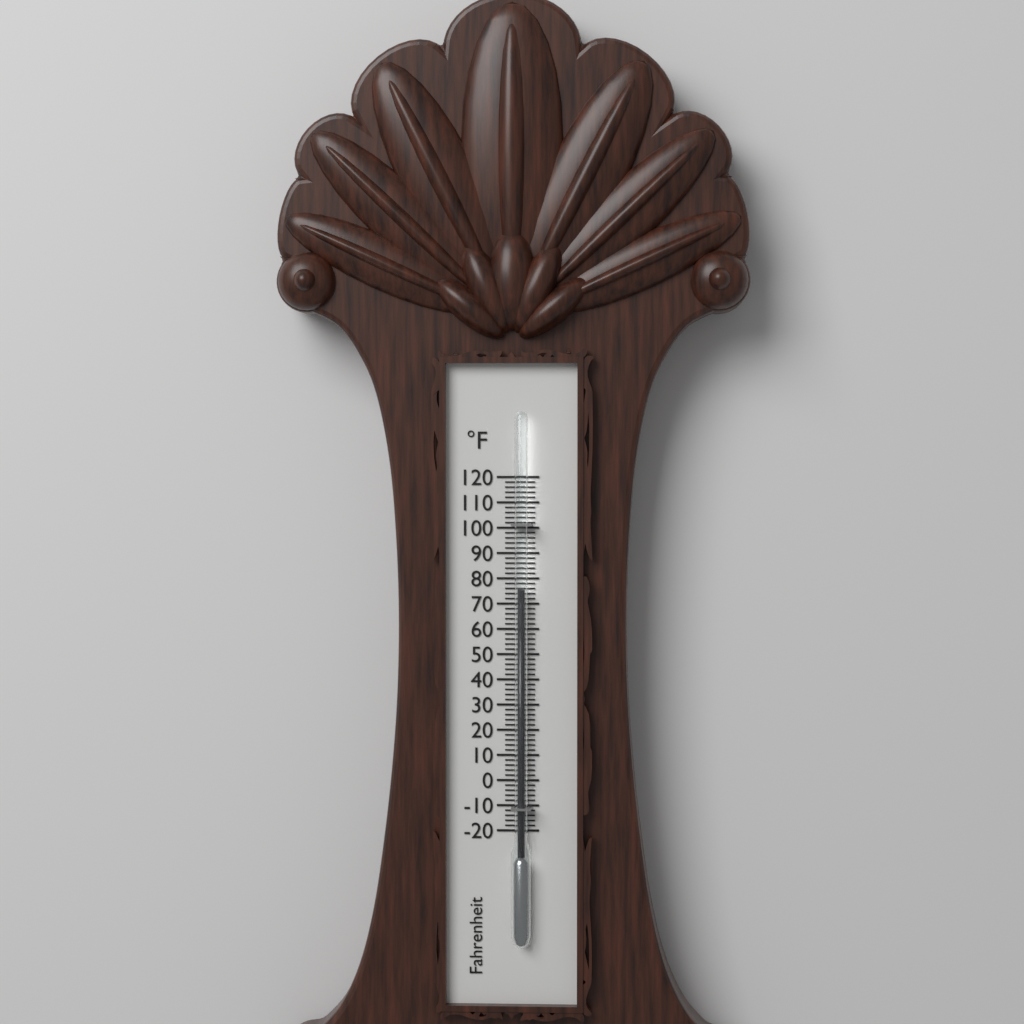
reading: 76 °F
